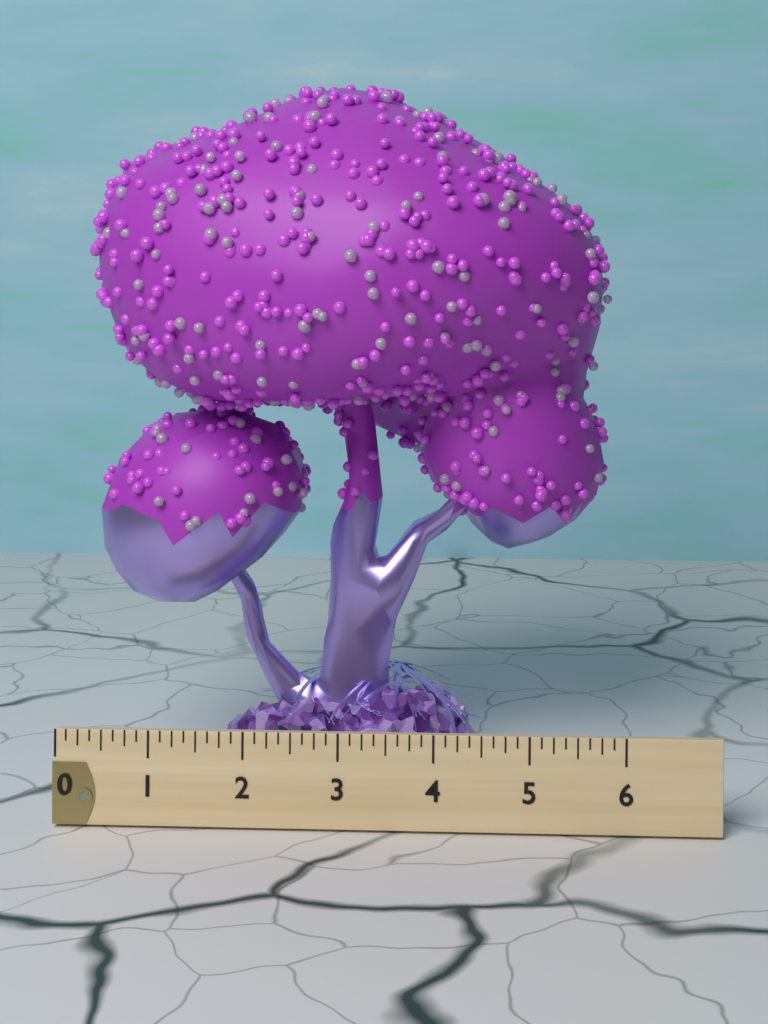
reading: 5.750 (no unit)
